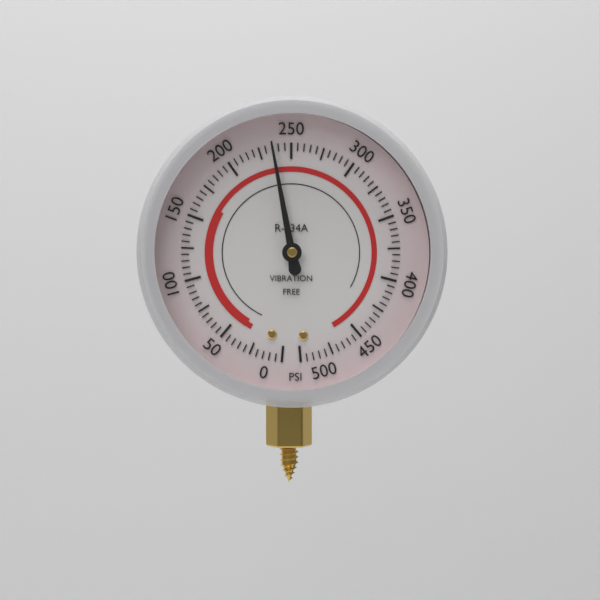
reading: 235 psi
